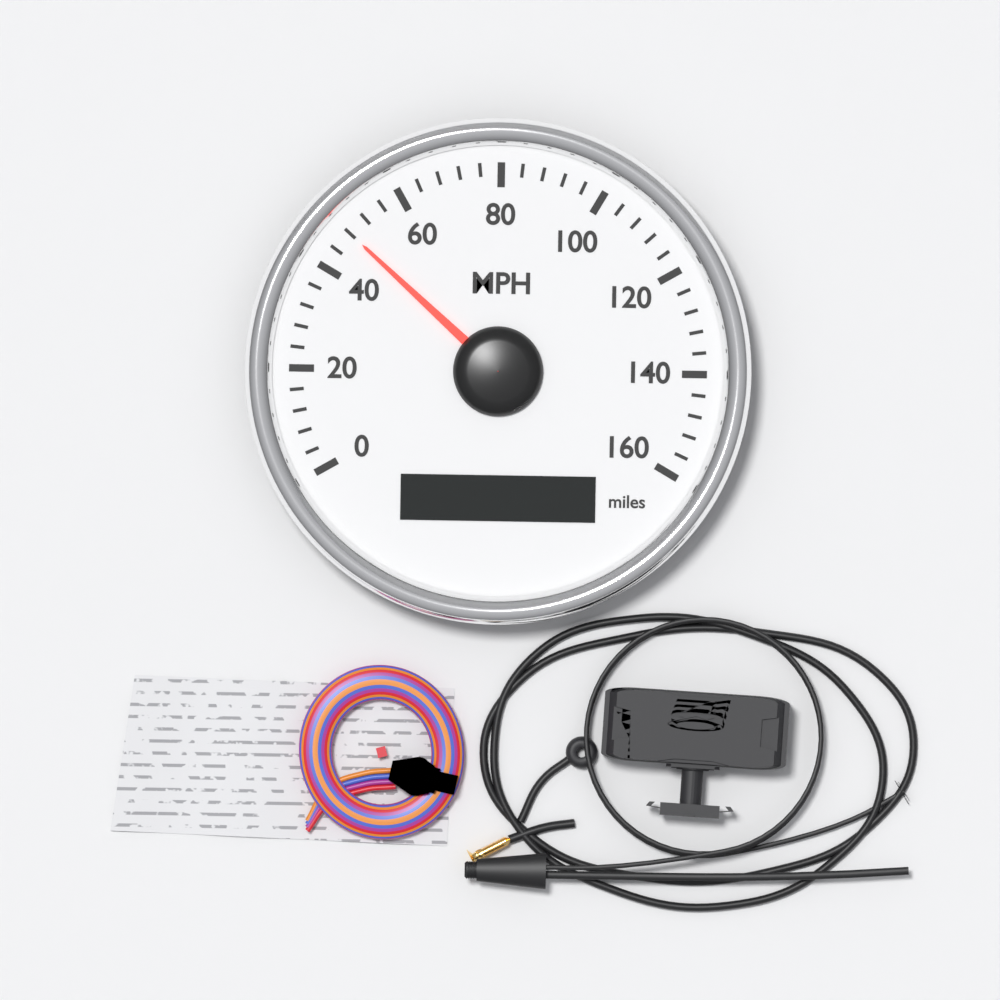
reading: 48 MPH
